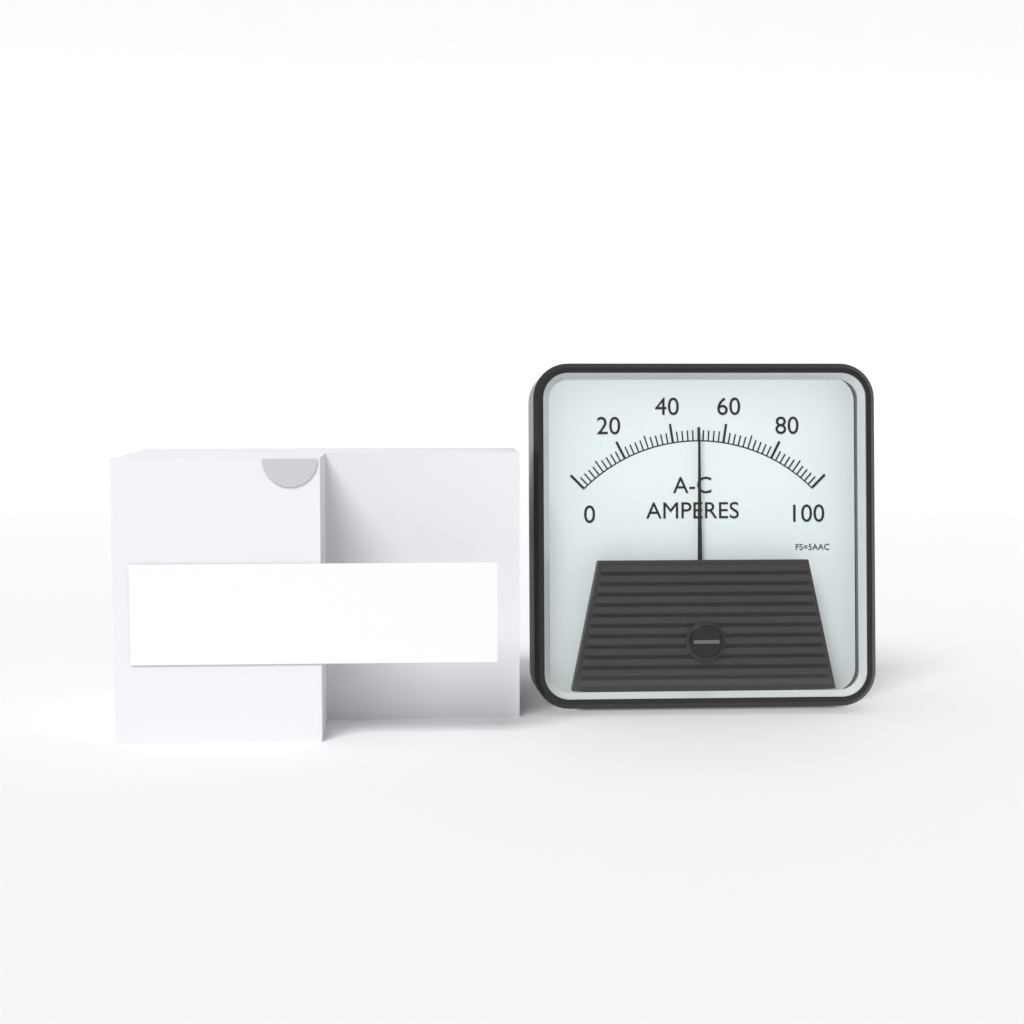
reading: 50 A
